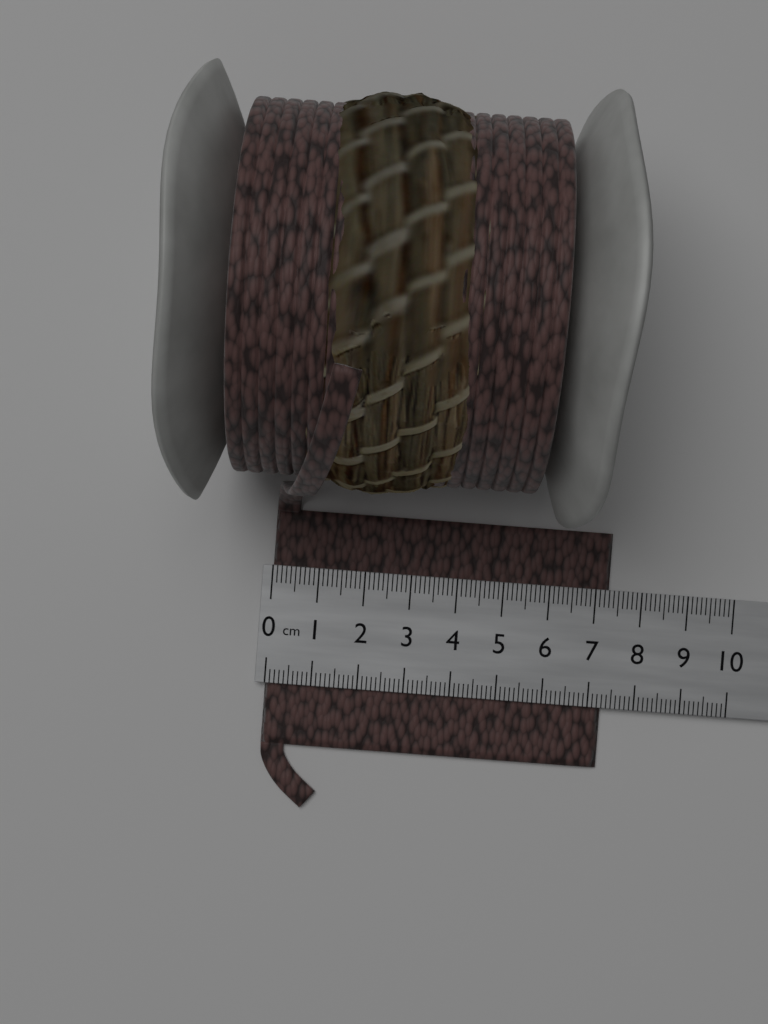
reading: 7.3 cm
